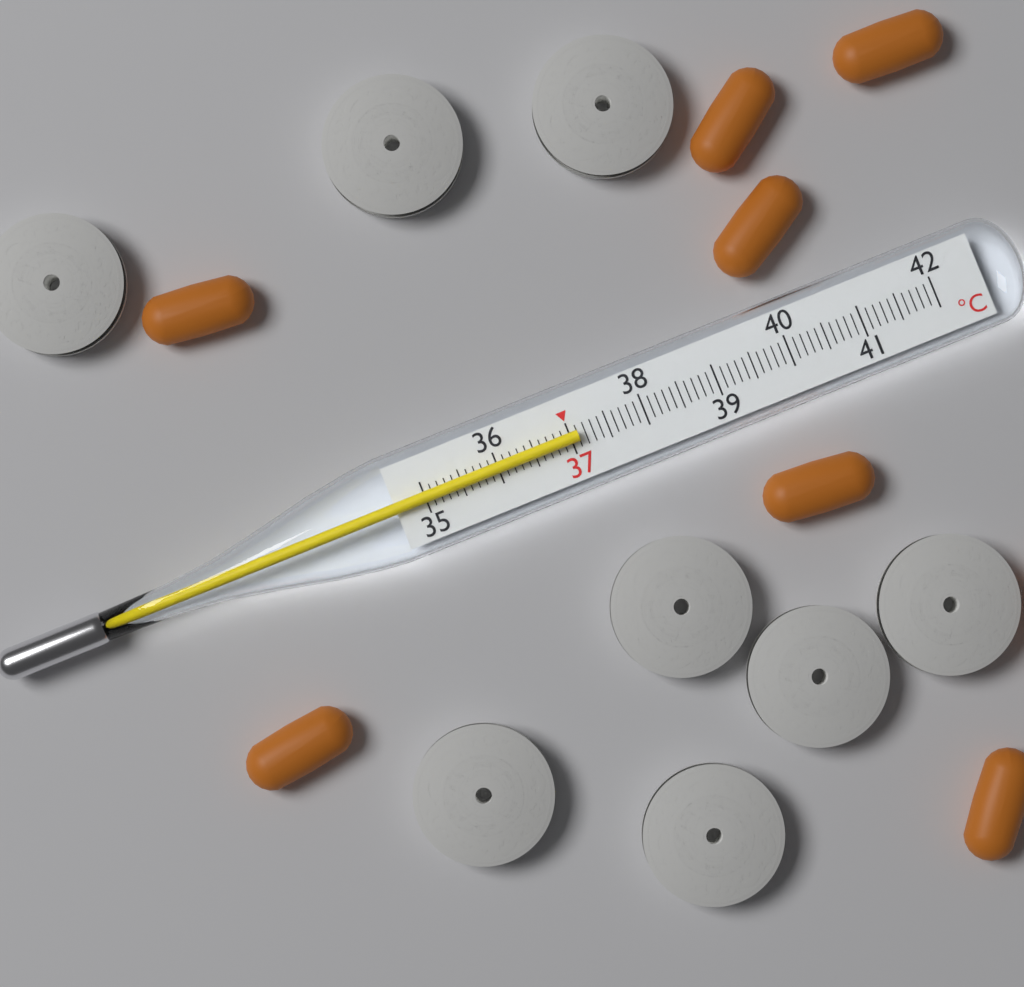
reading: 37.1 °C
